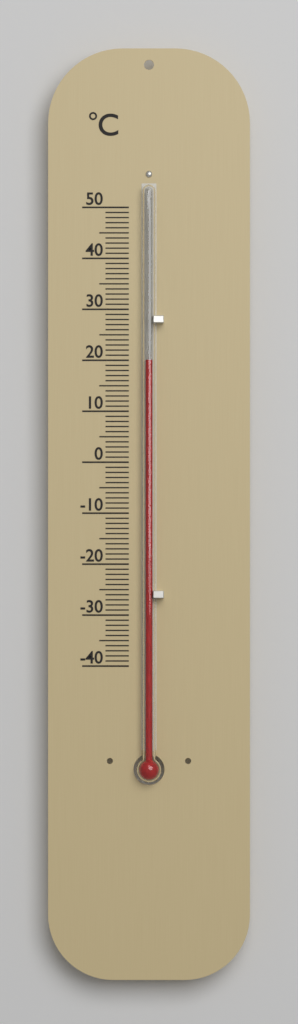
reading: 20 °C
